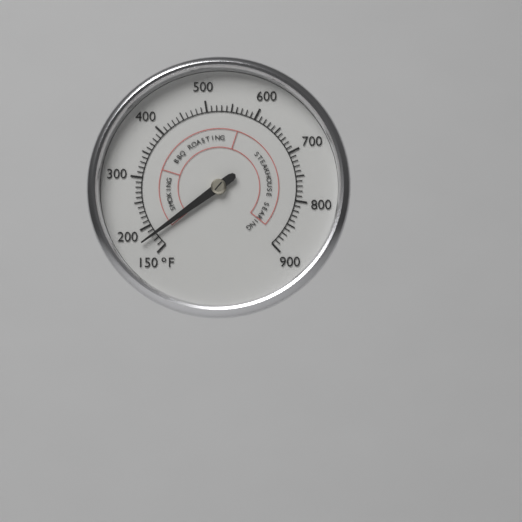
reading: 180 °F
